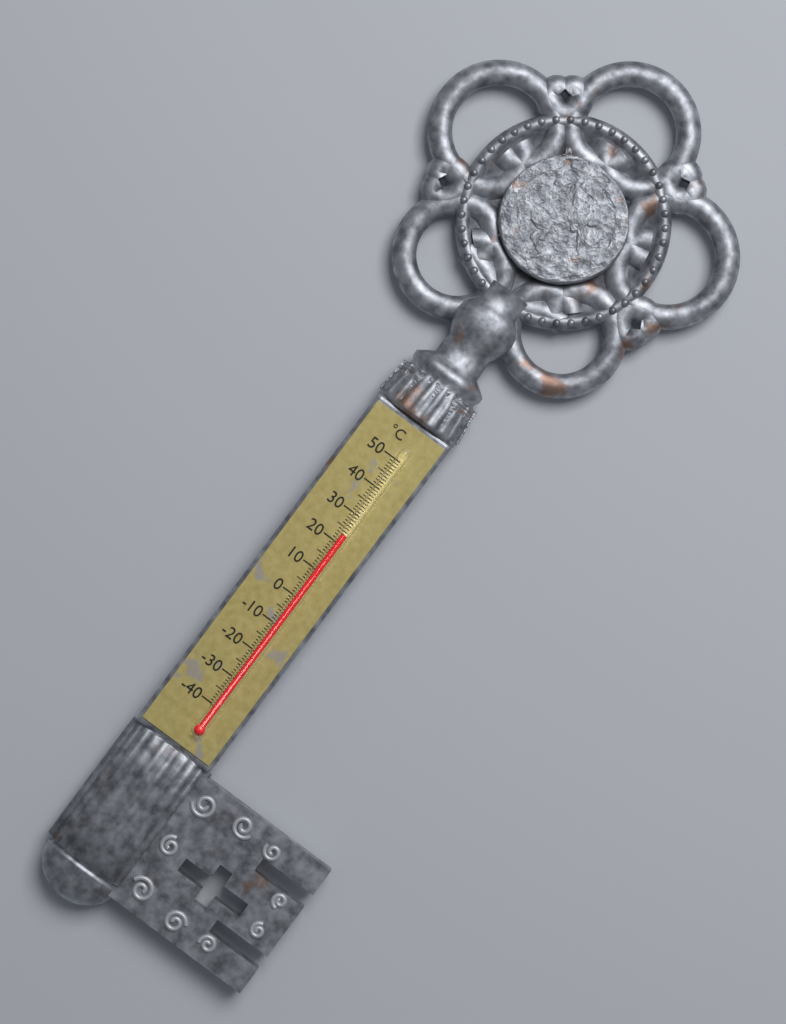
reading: 23 °C
